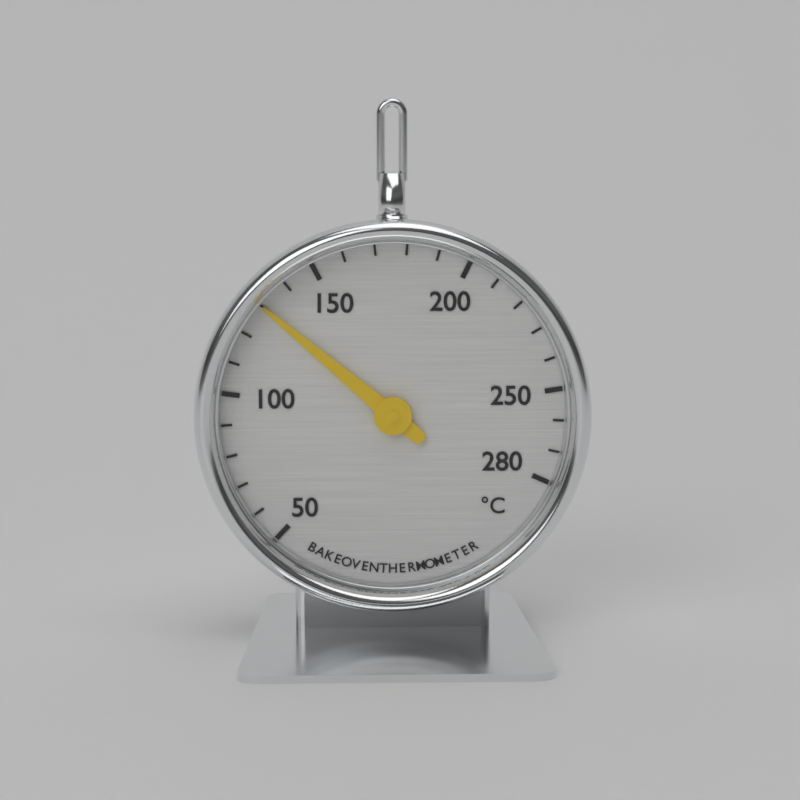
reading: 130 °C
